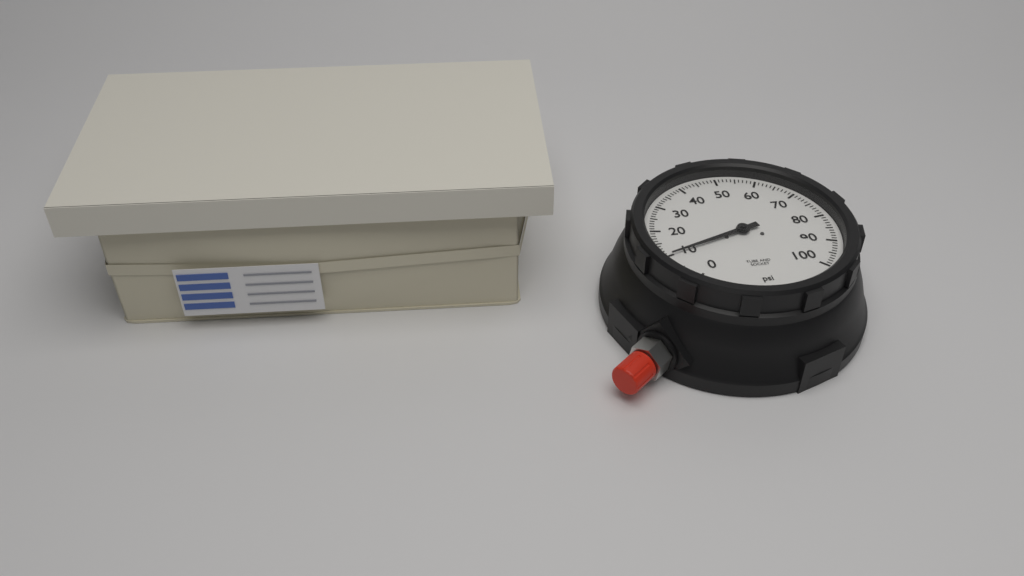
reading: 10 psi
